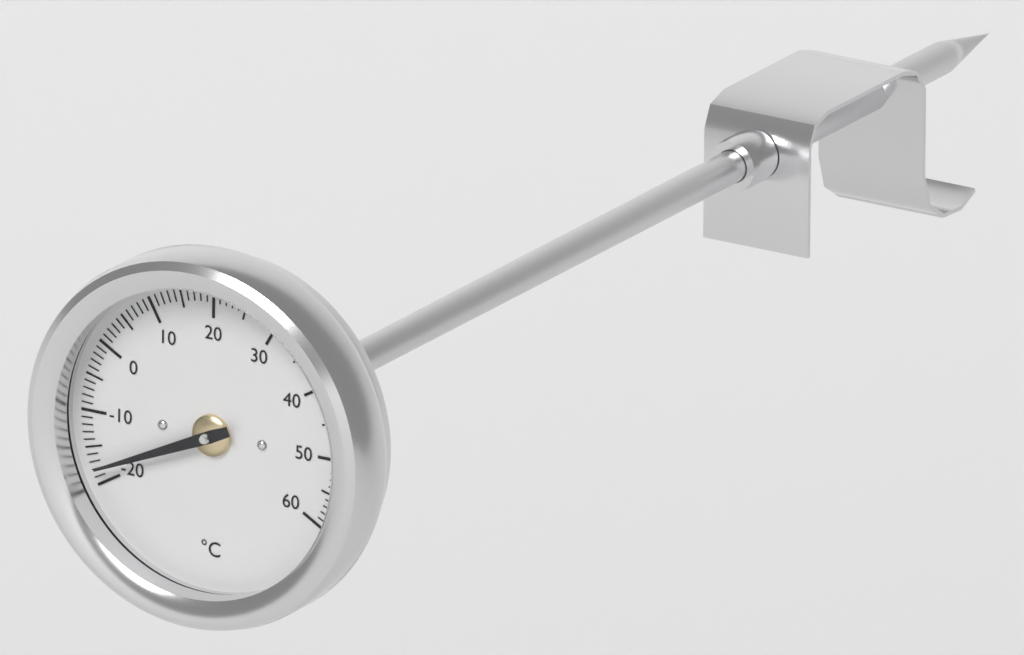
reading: -18 °C
